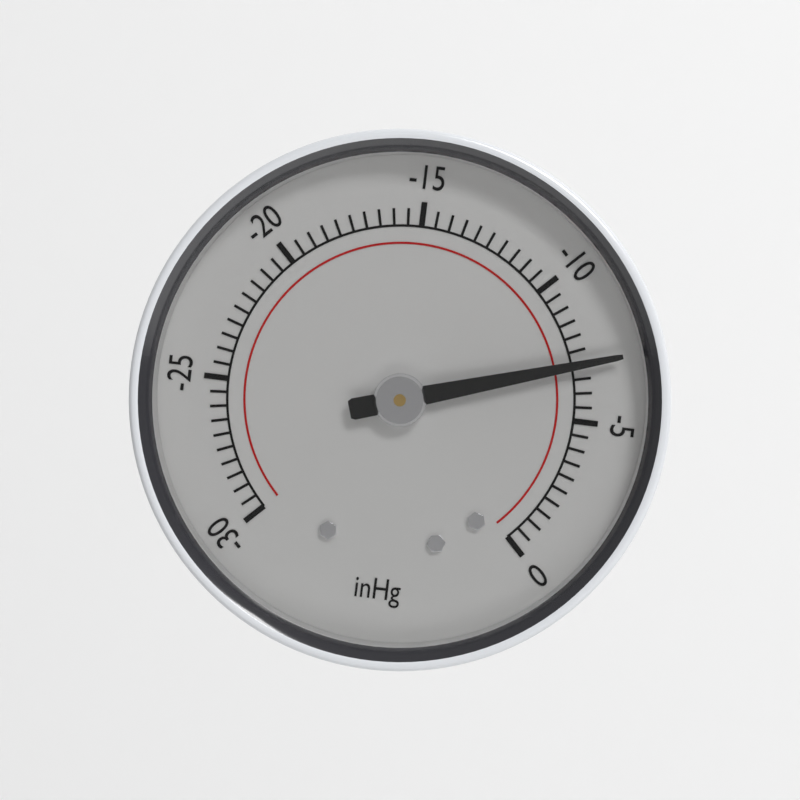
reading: -7.0 inHg
